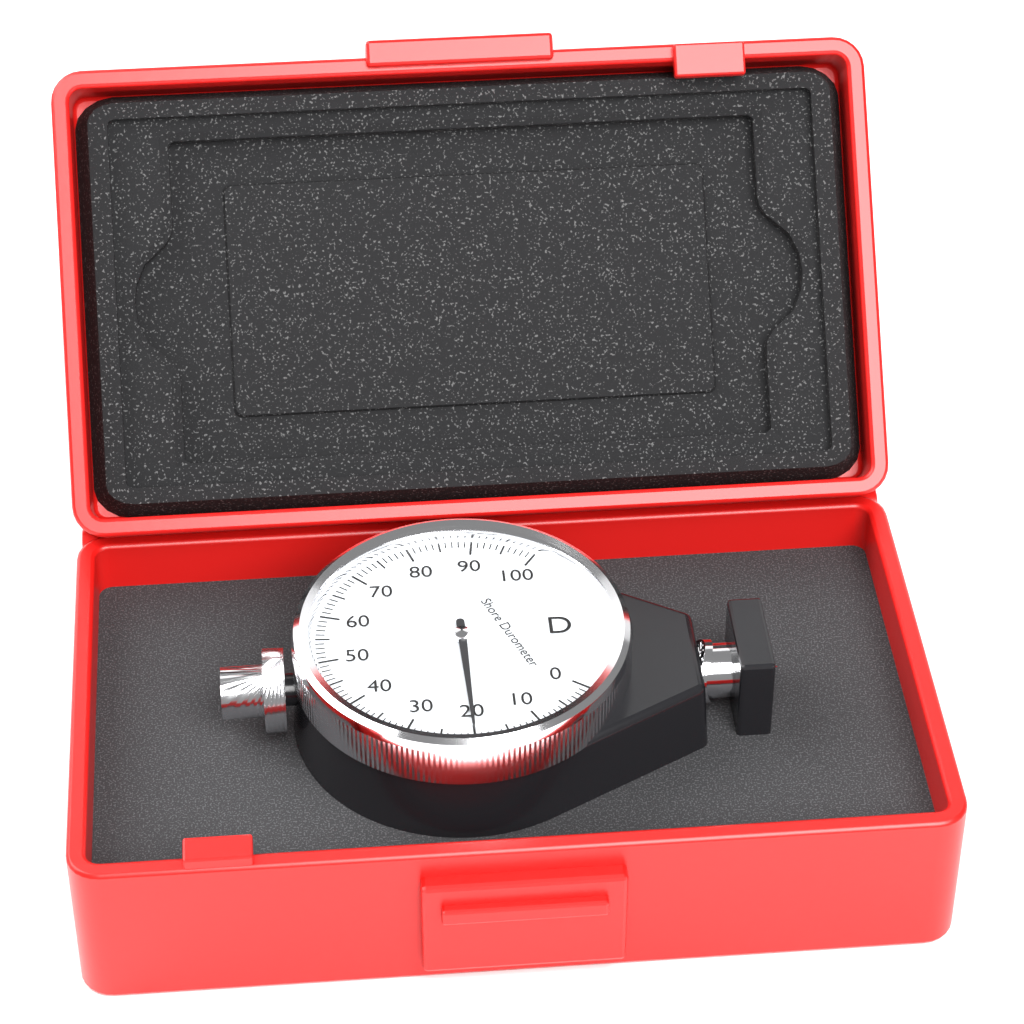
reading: 20 Shore D
